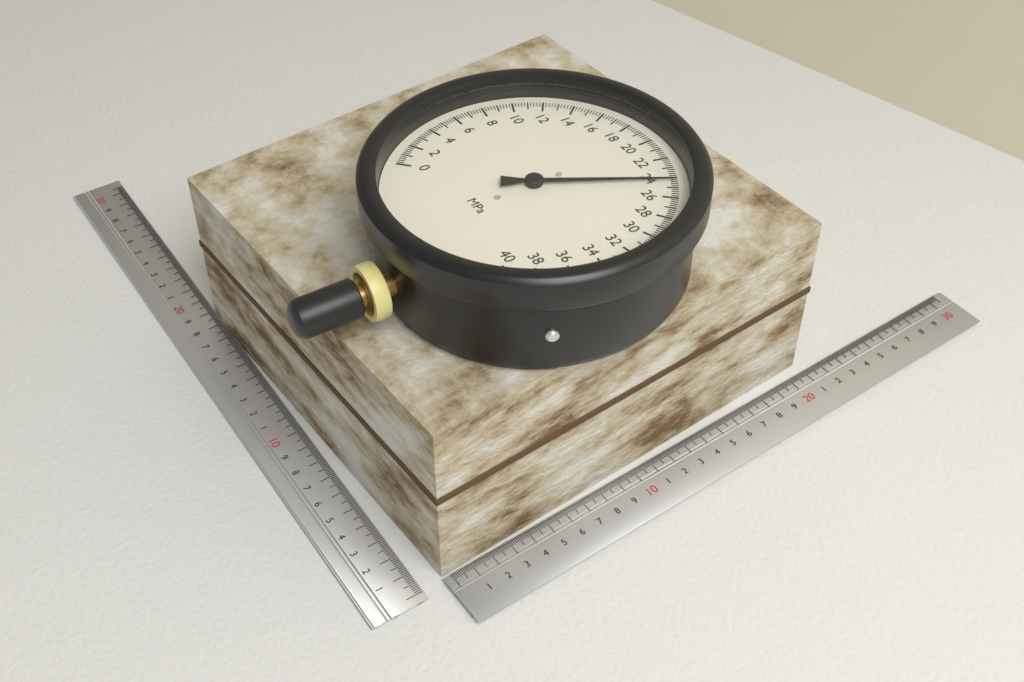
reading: 24.4 MPa
